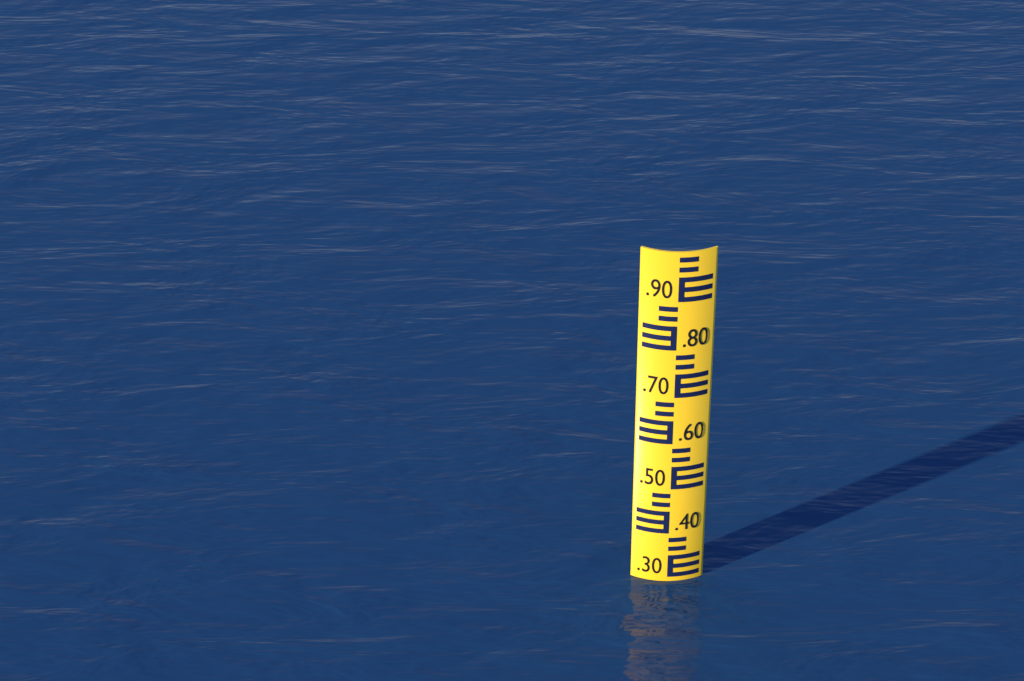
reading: 0.29 (no unit)
